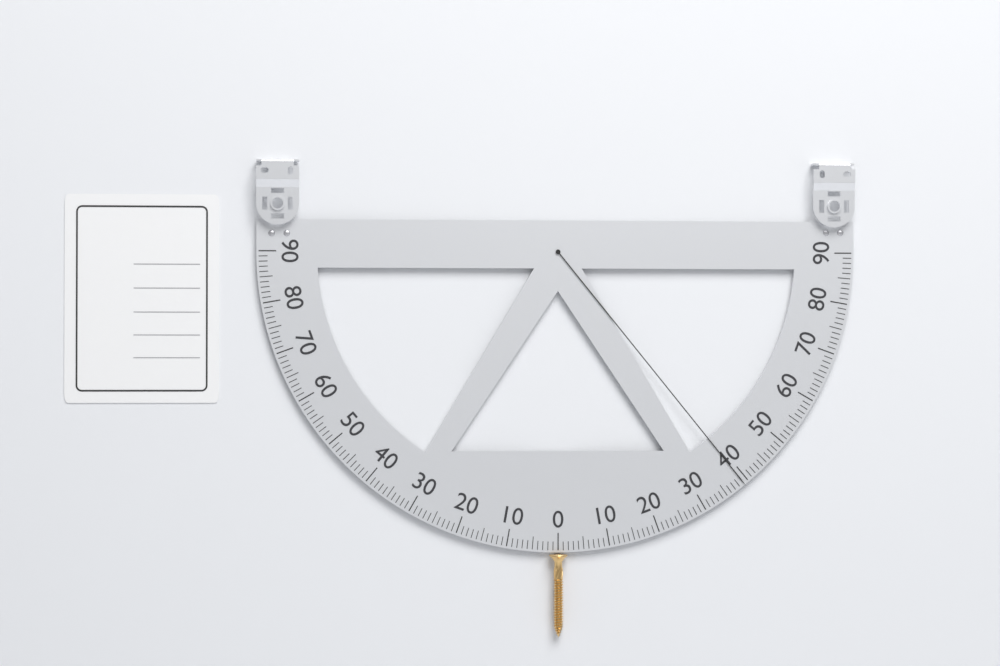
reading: 39 (no unit)
